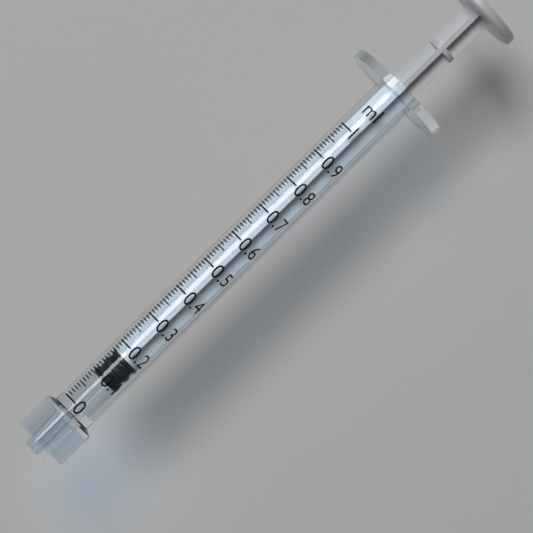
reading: 0.09 ml
